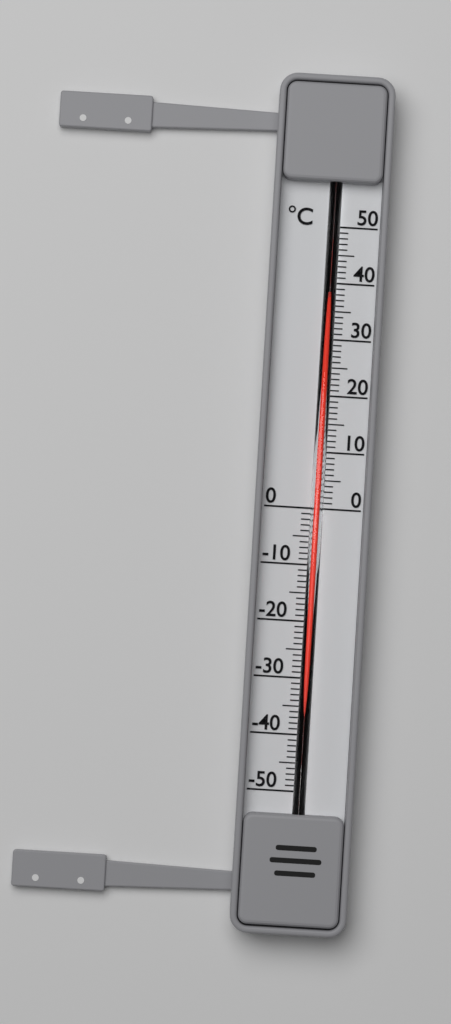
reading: 37 °C
